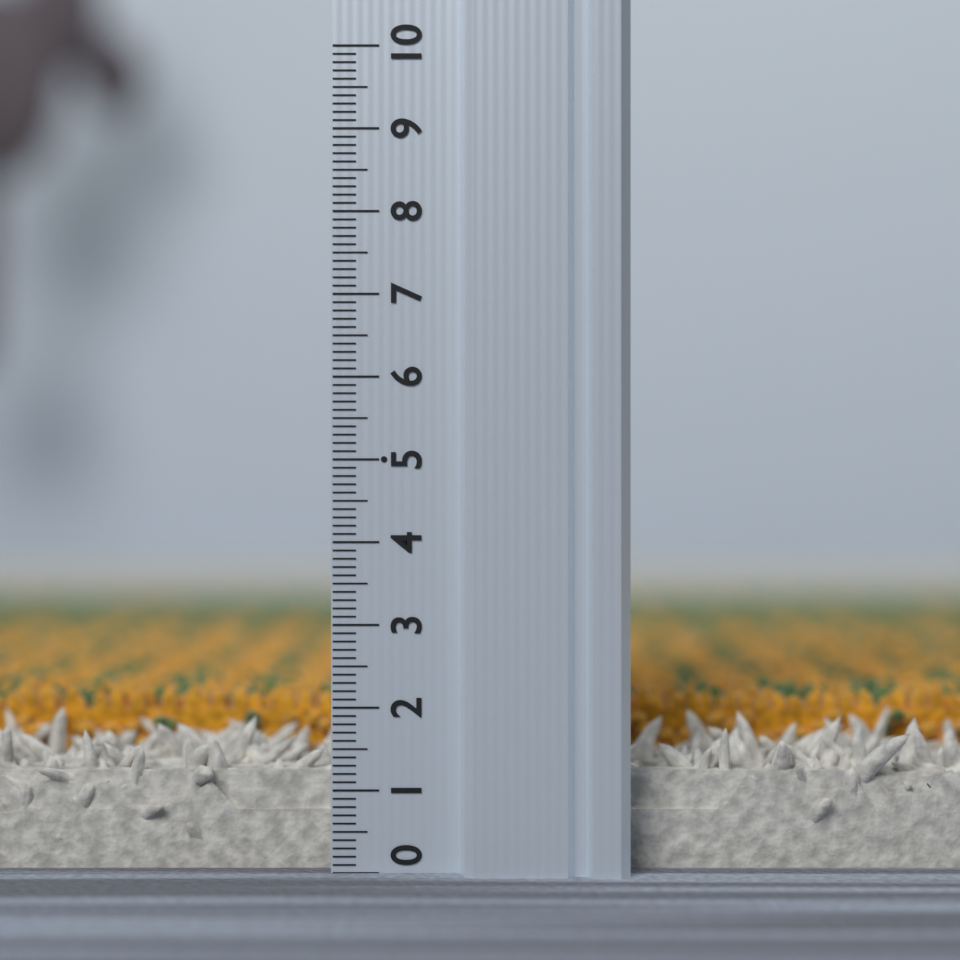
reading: 2.0 (no unit)
